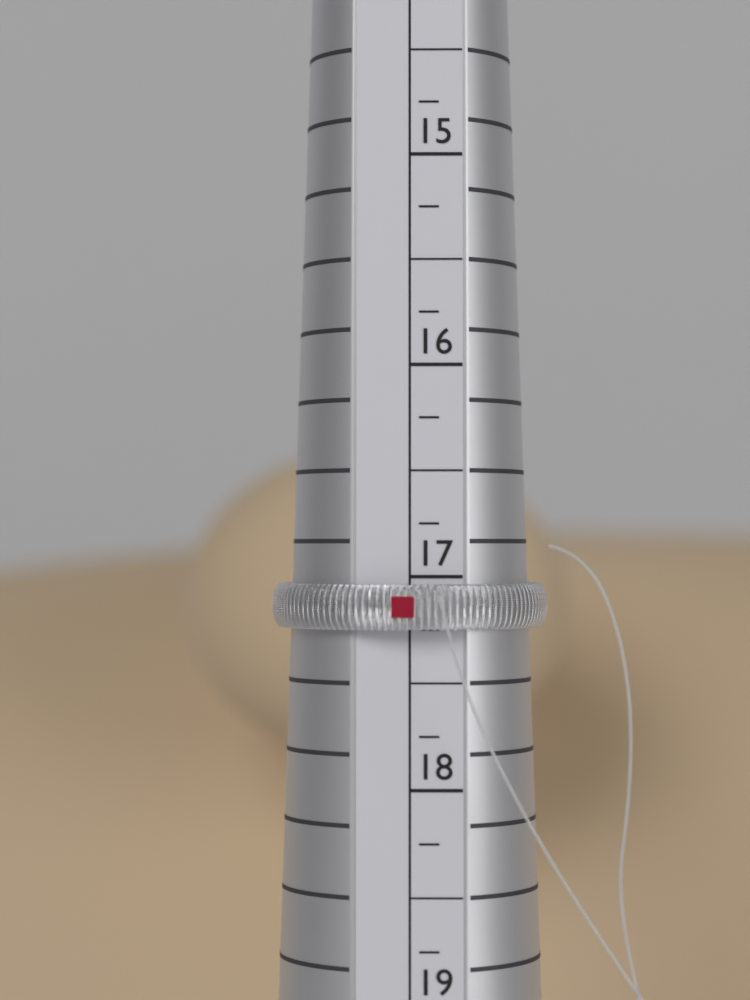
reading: 17.25 (no unit)
